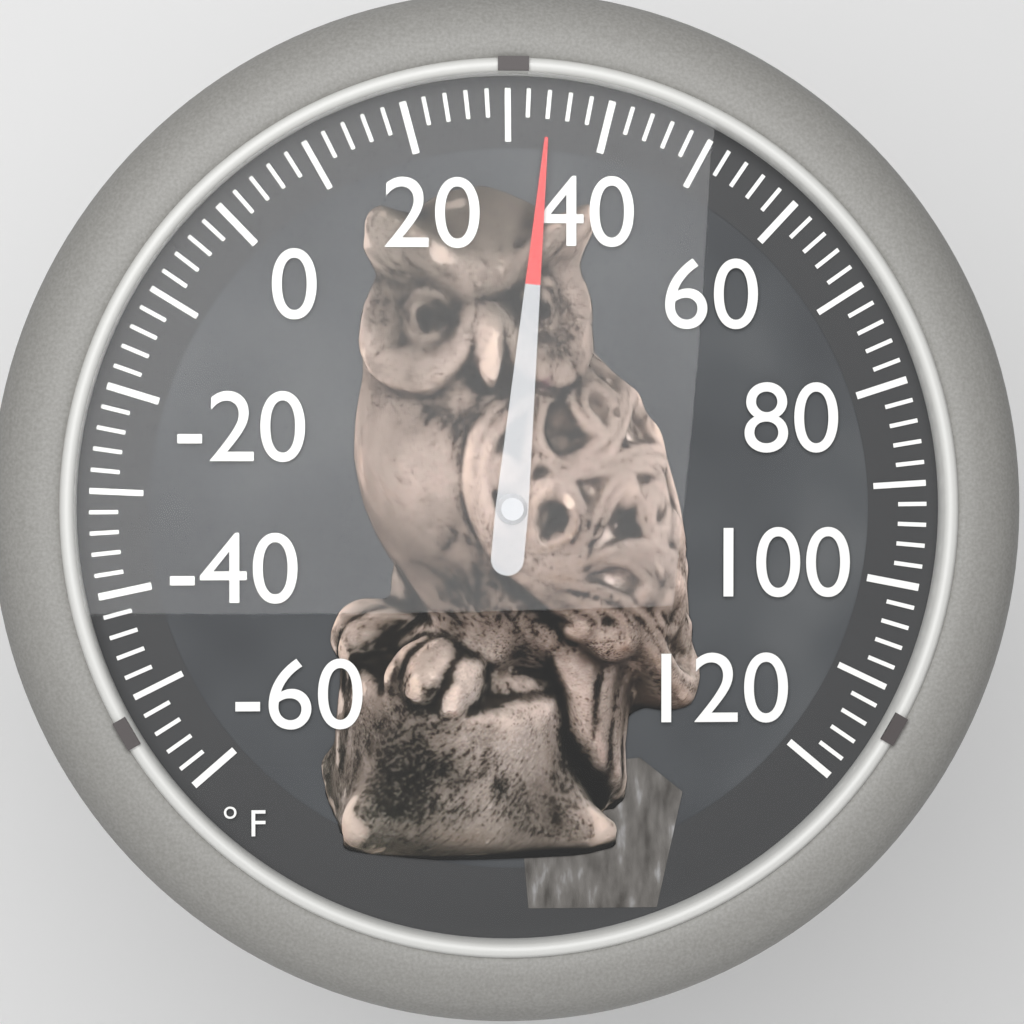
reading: 34 °F
